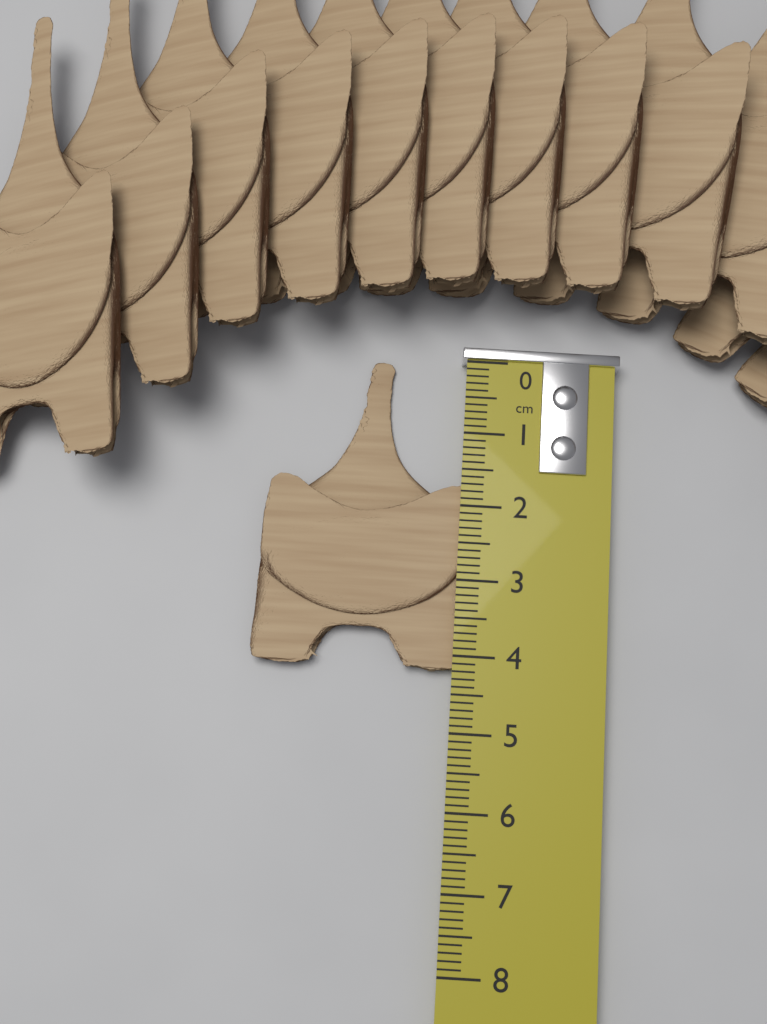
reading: 4.2 cm
